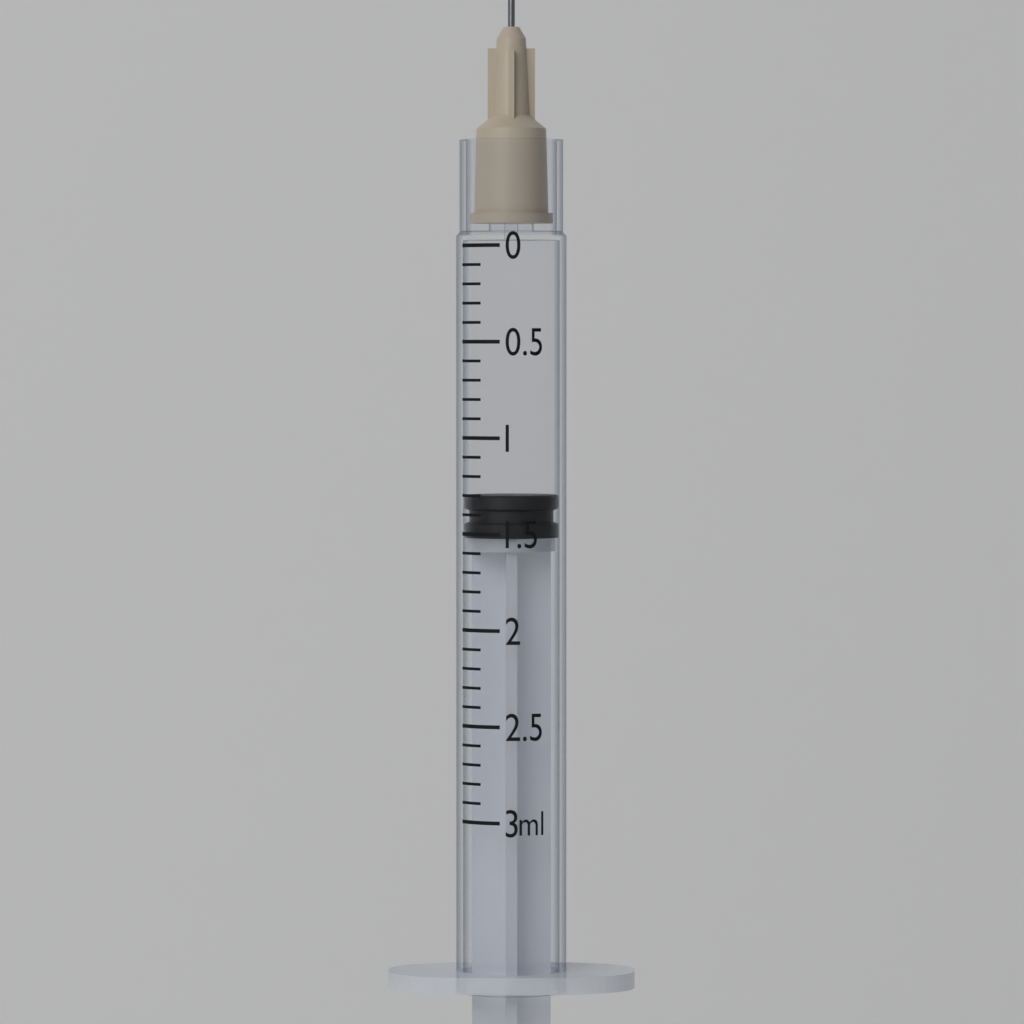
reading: 1.3 ml
